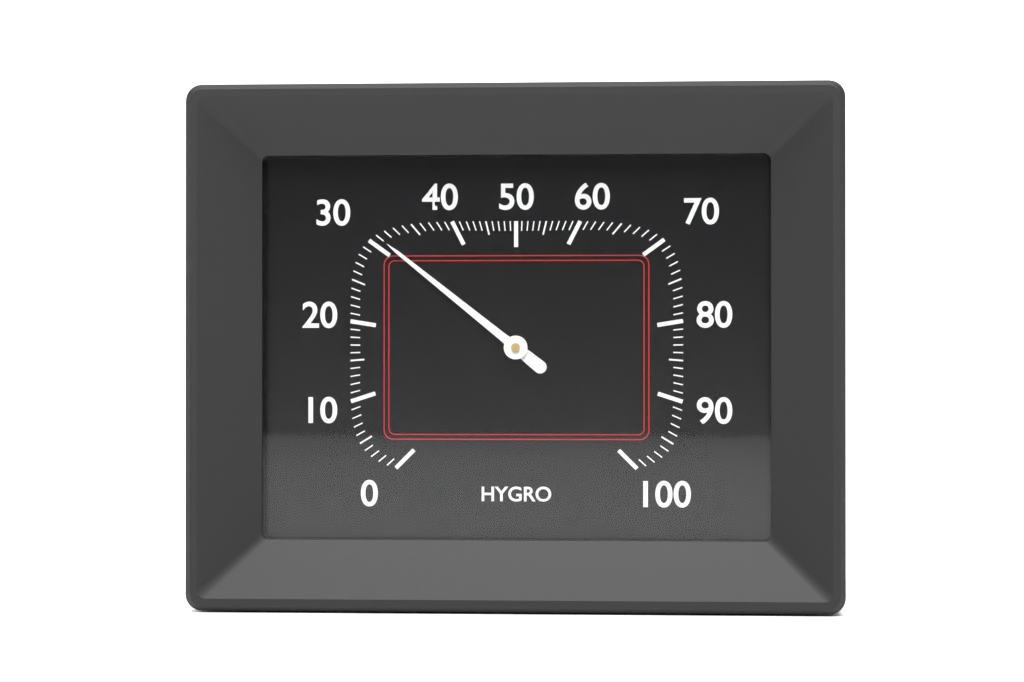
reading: 31 %
